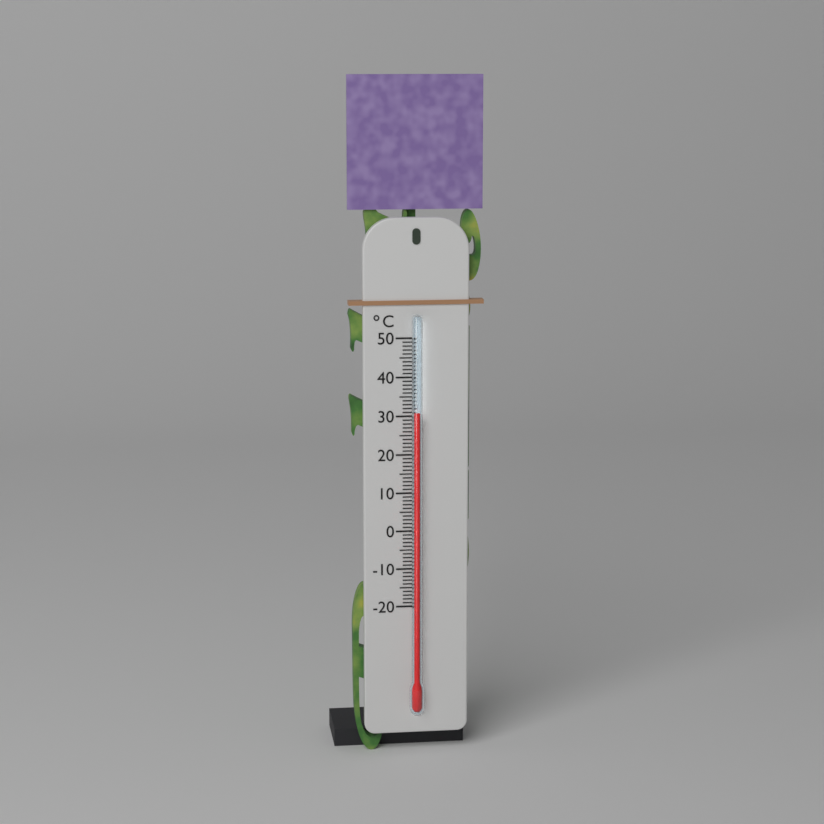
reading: 31 °C
